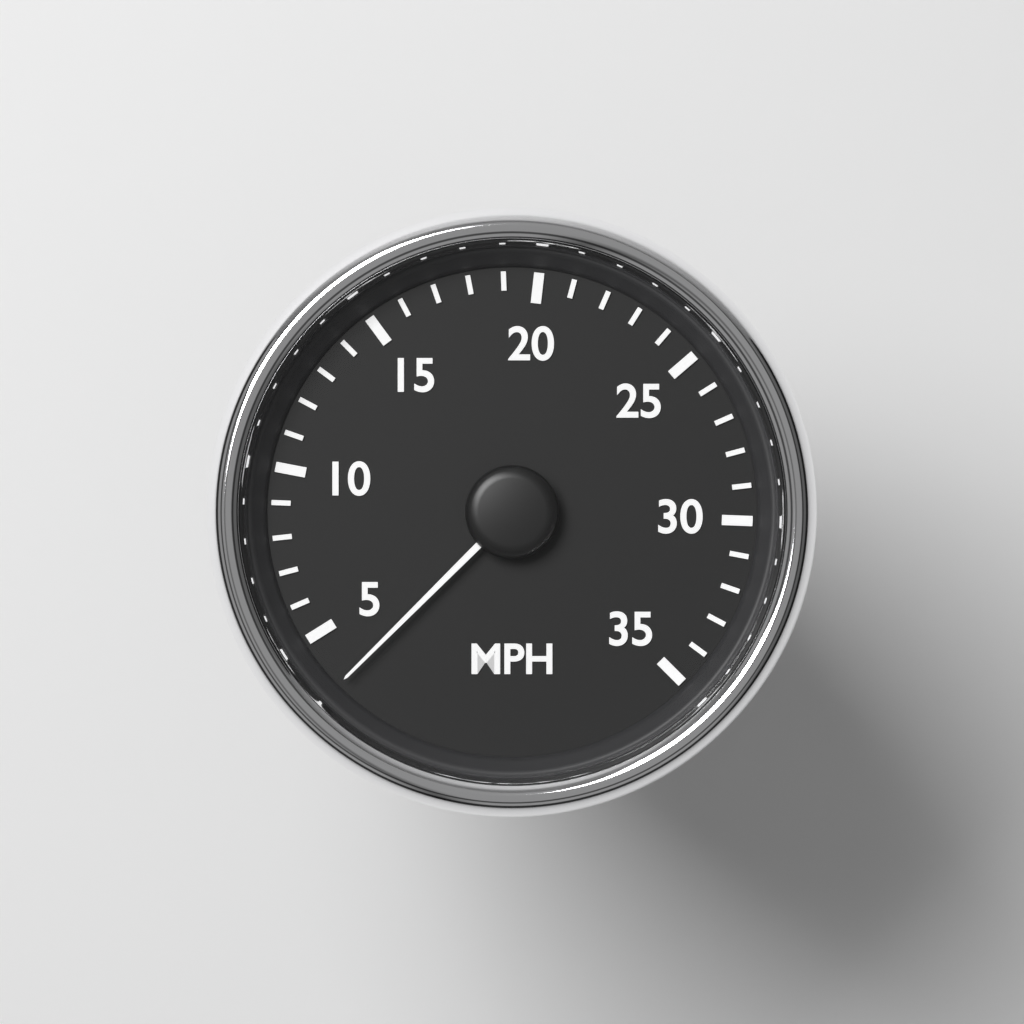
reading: 3.5 MPH
